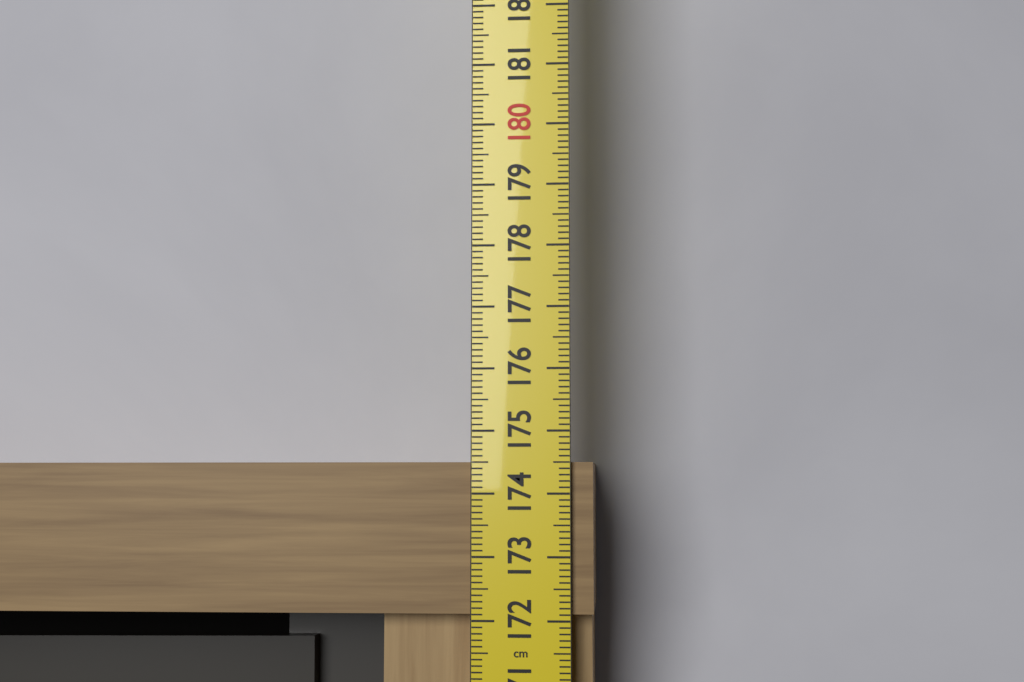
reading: 174.5 cm
